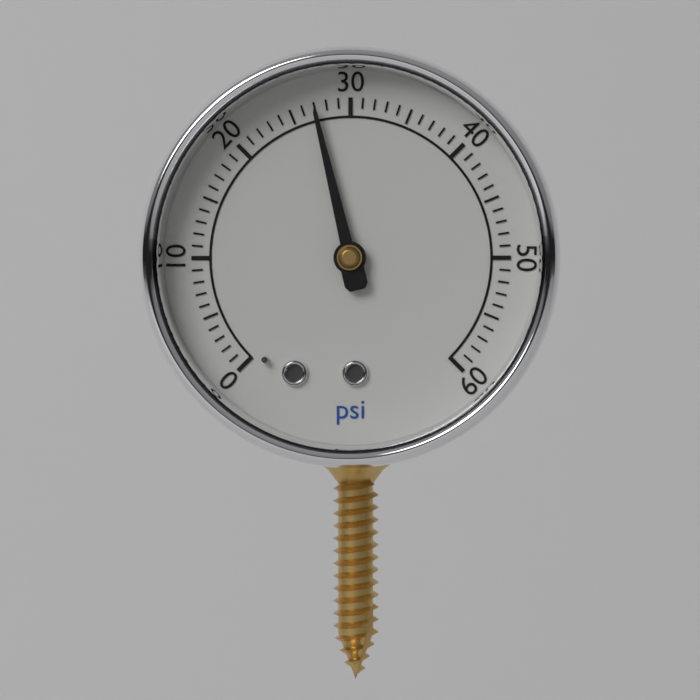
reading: 27 psi
